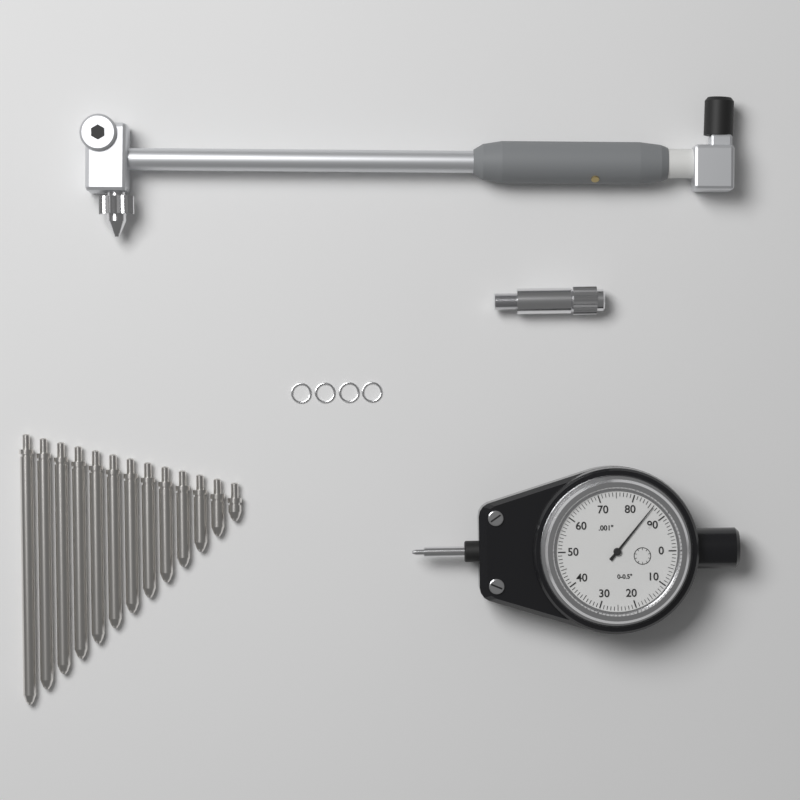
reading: 0.086 in
